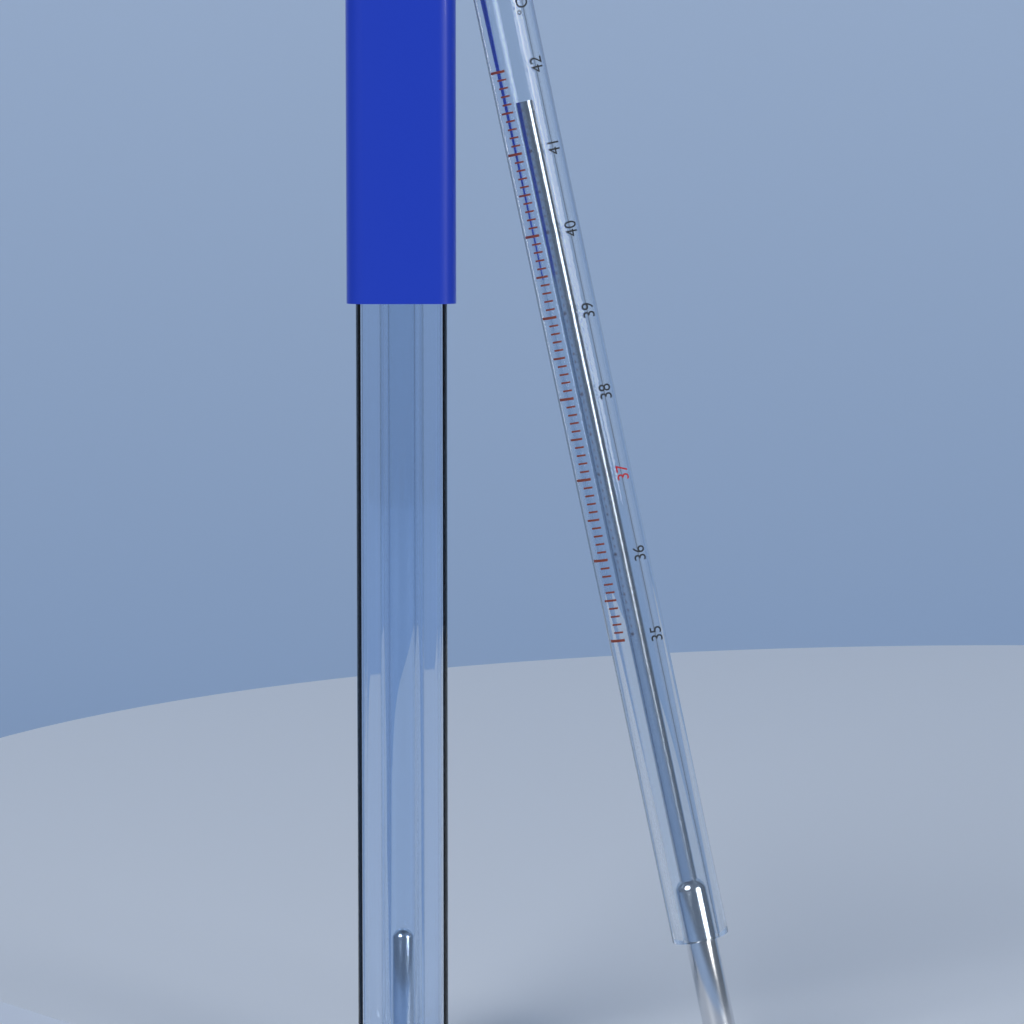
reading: 41.6 °C
